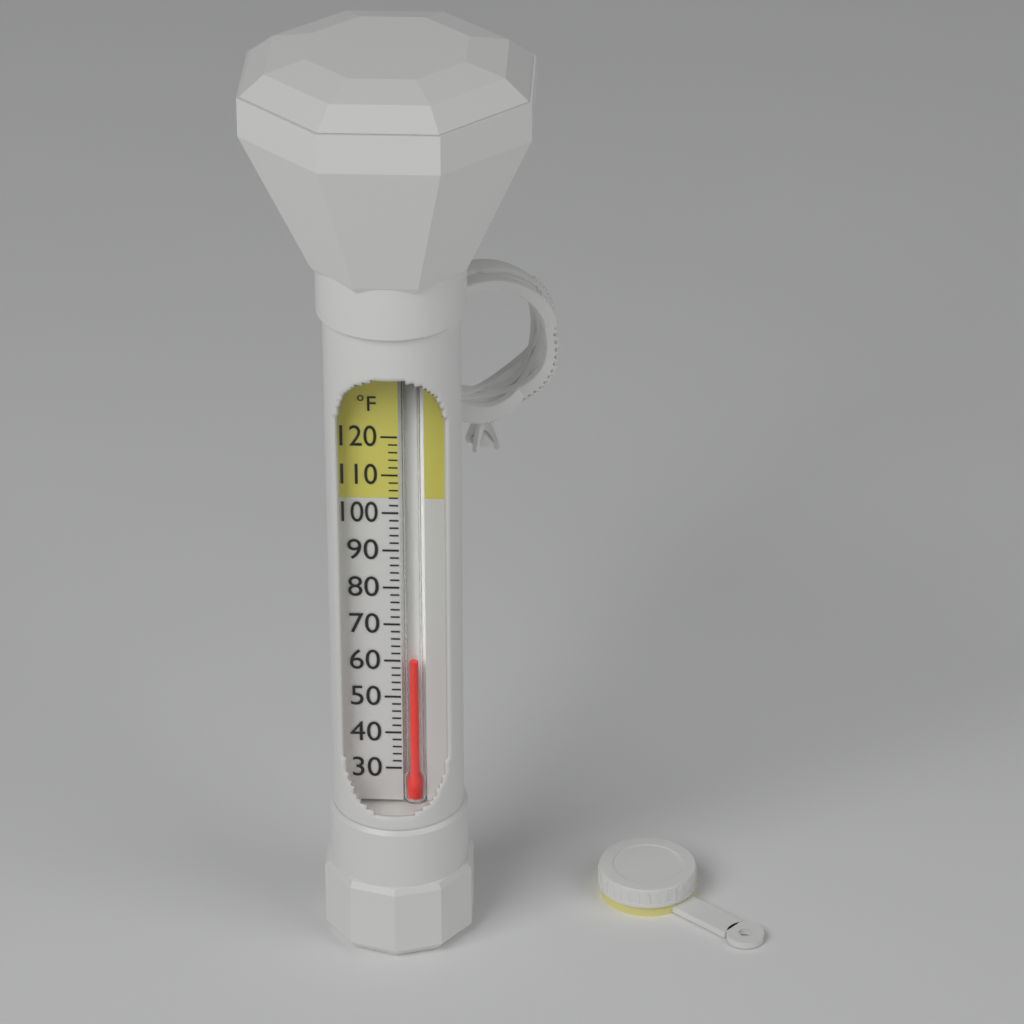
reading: 60 °F
